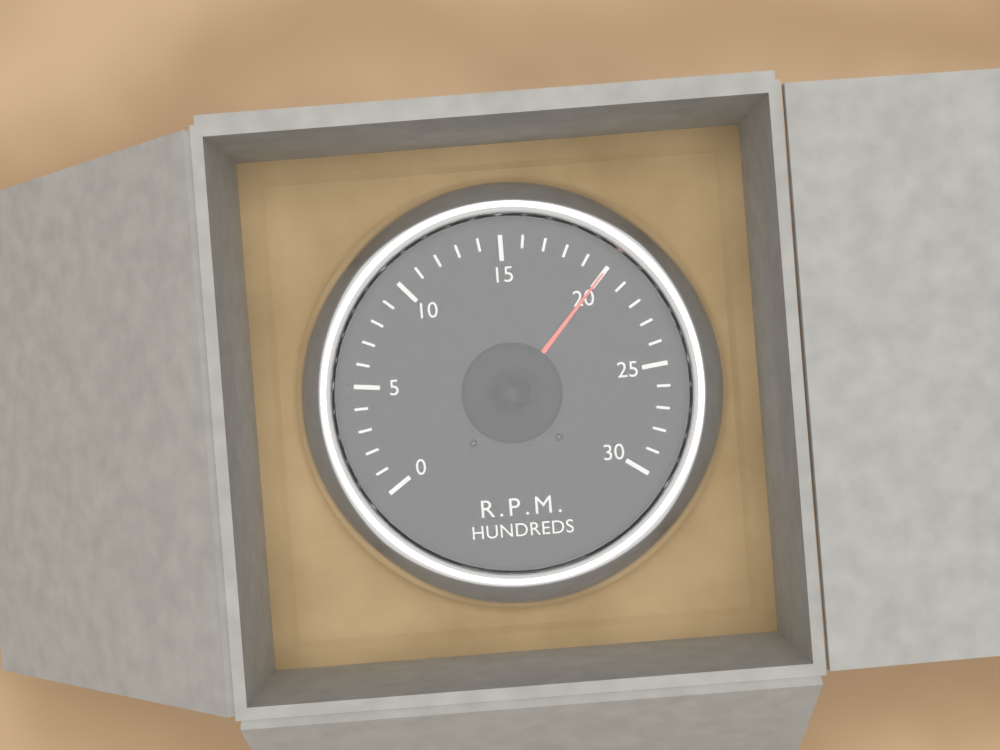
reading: 20 RPM x100
